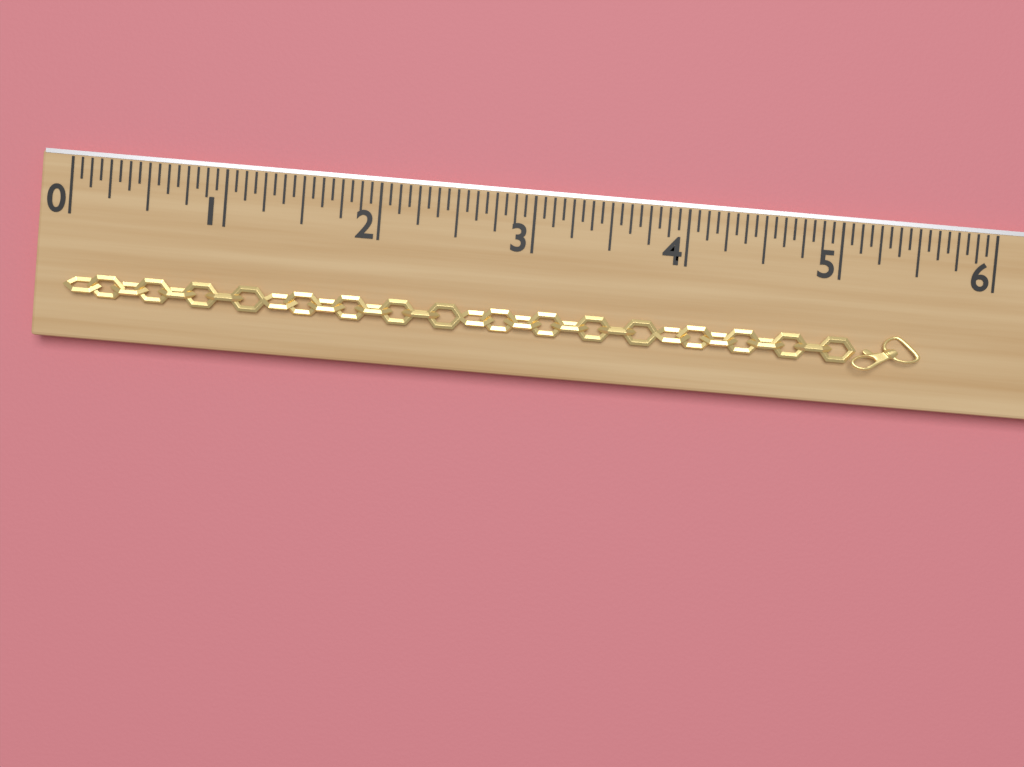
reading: 5.5625 (no unit)
